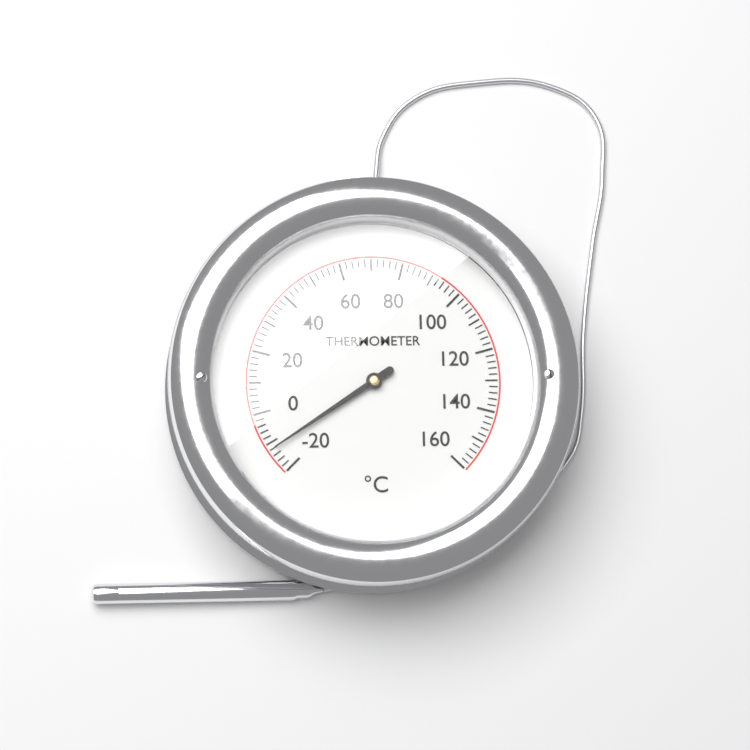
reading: -12 °C
